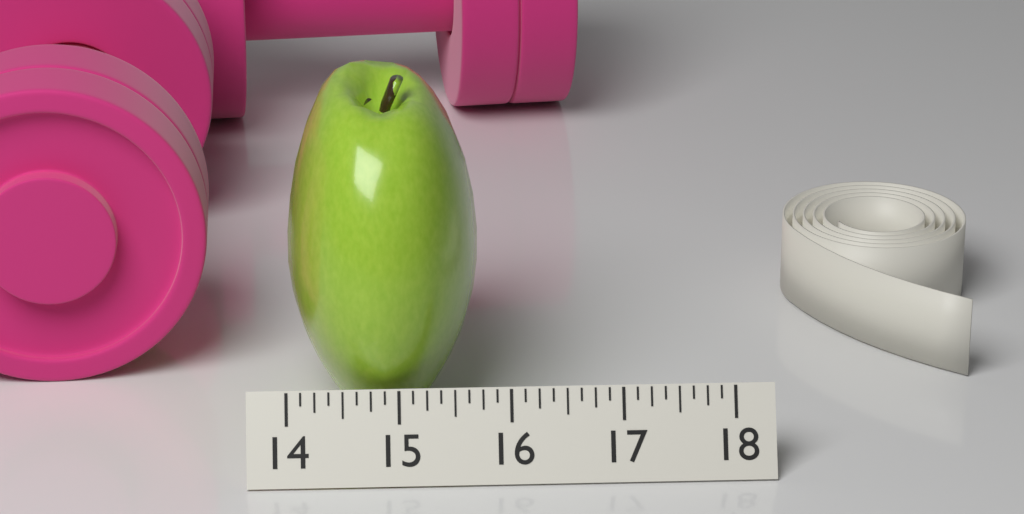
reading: 15.750 (no unit)
